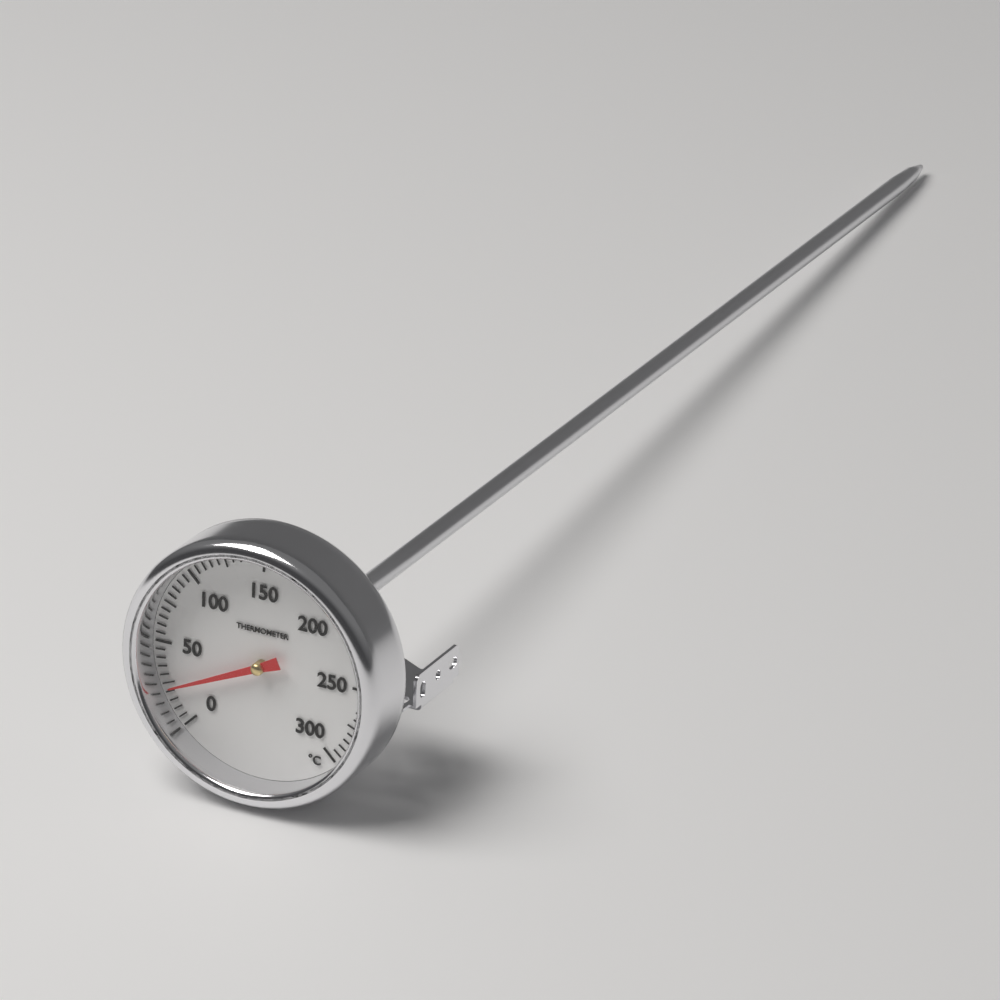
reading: 22 °C
